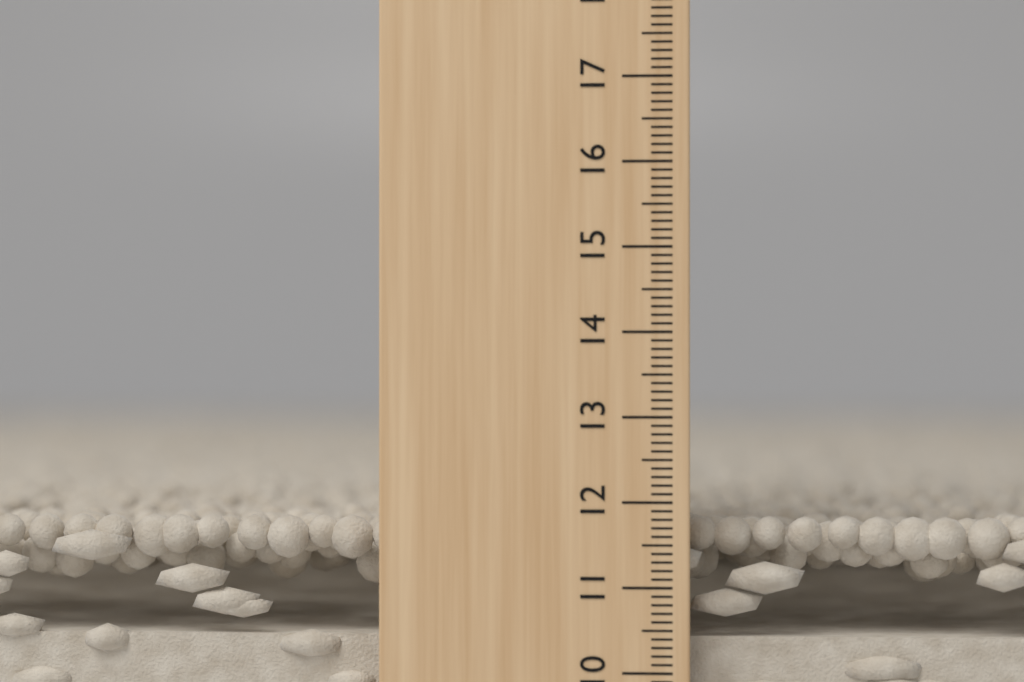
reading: 11.8 cm
